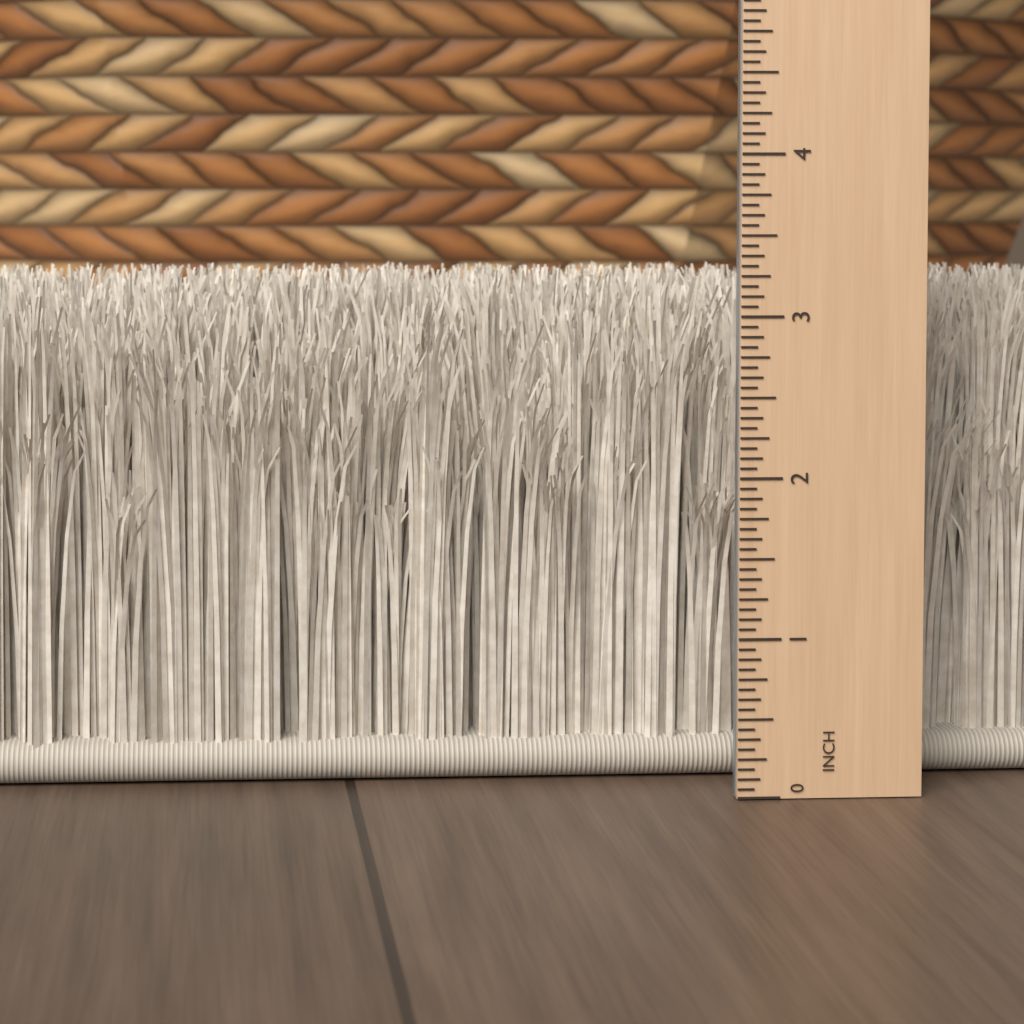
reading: 3.2500 in
